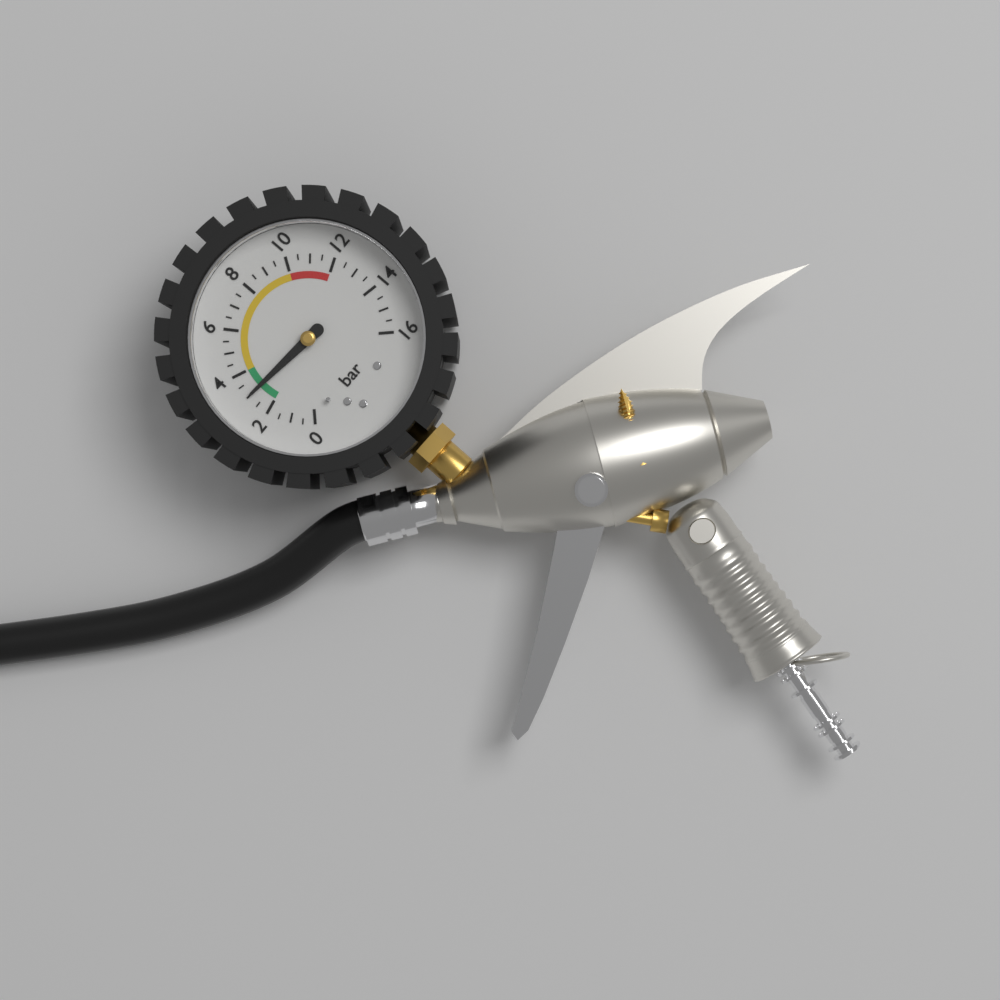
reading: 3.0 bar
